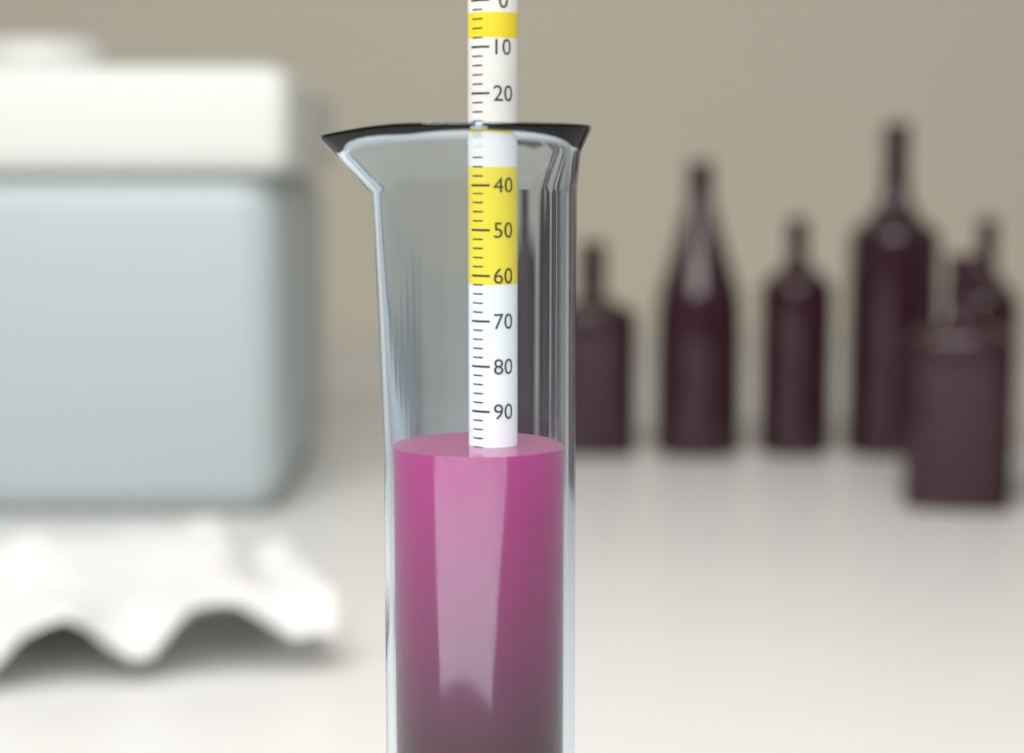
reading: 98 (no unit)
